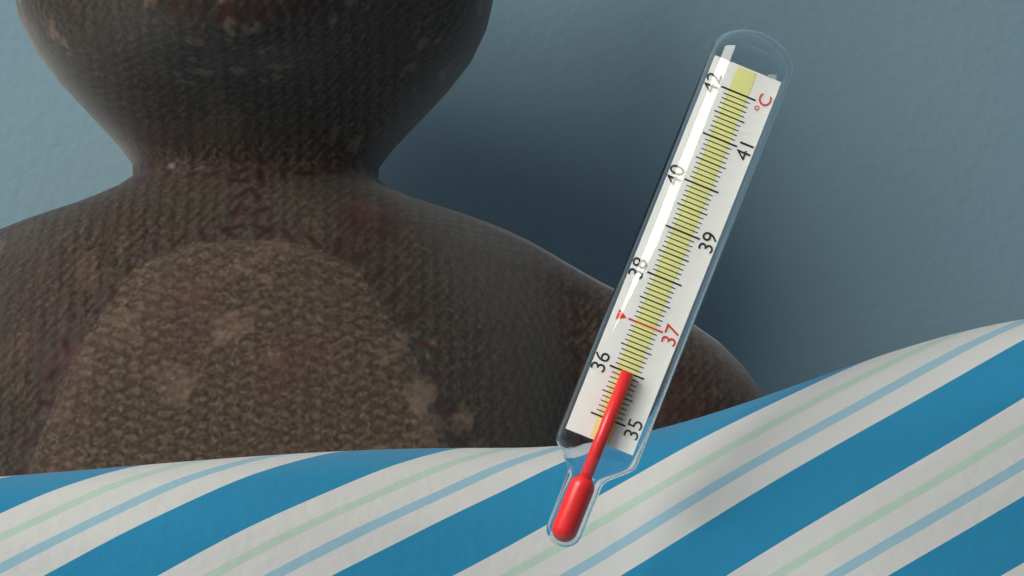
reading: 36.0 °C
